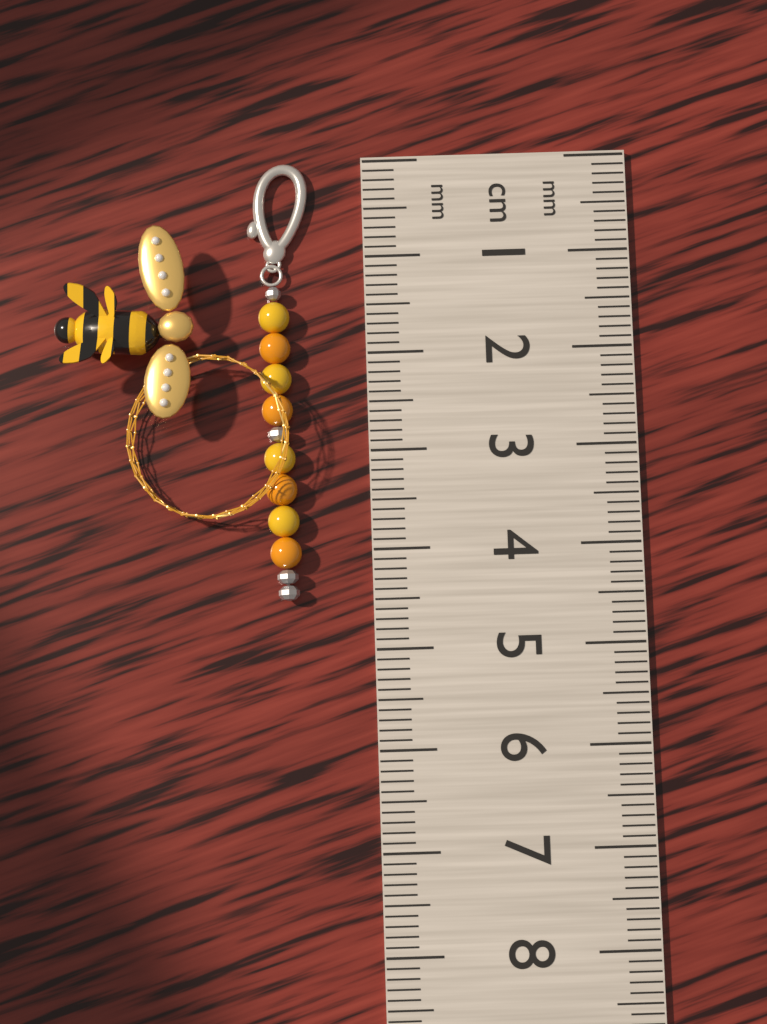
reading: 4.5 cm
